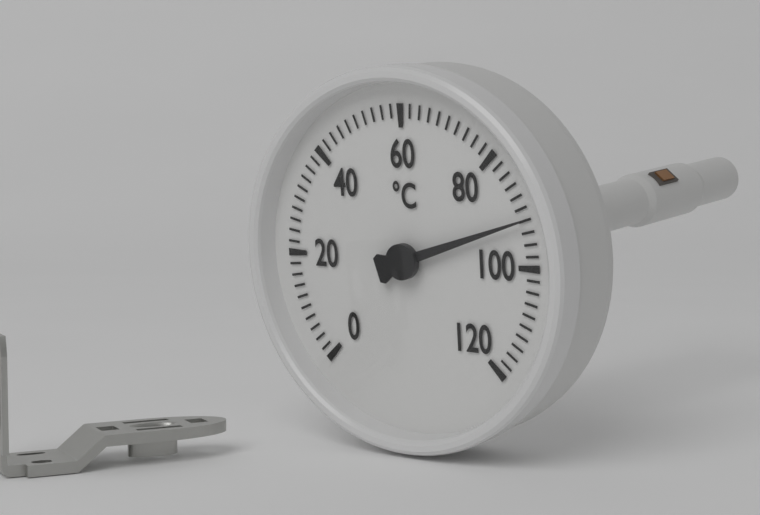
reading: 92 °C
